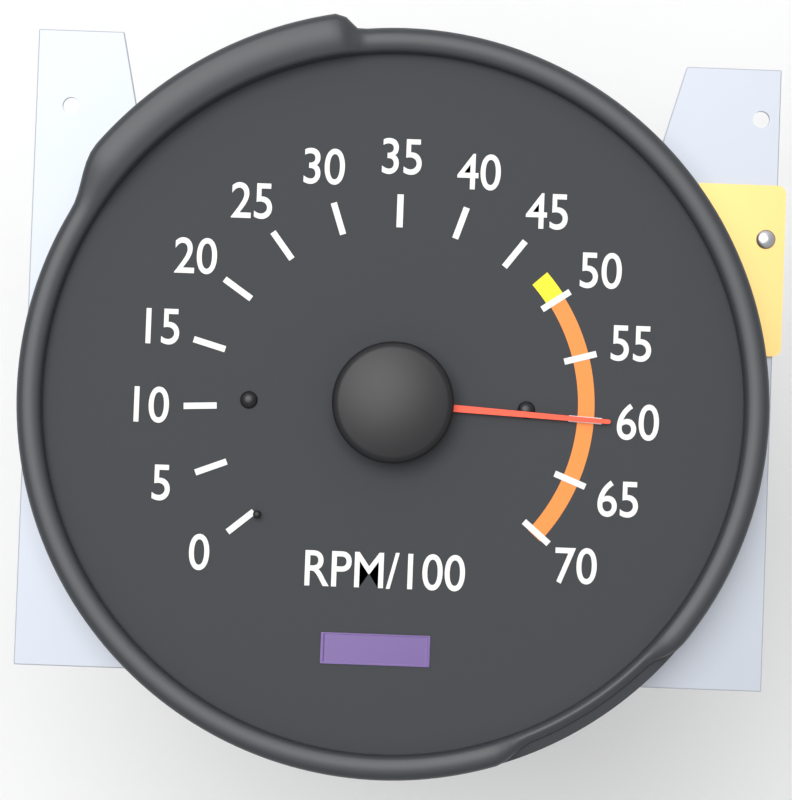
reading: 60 RPM/100
